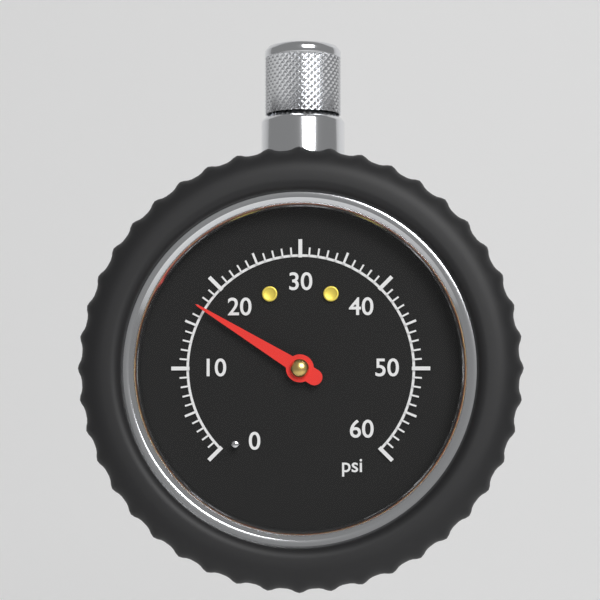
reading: 17 psi
